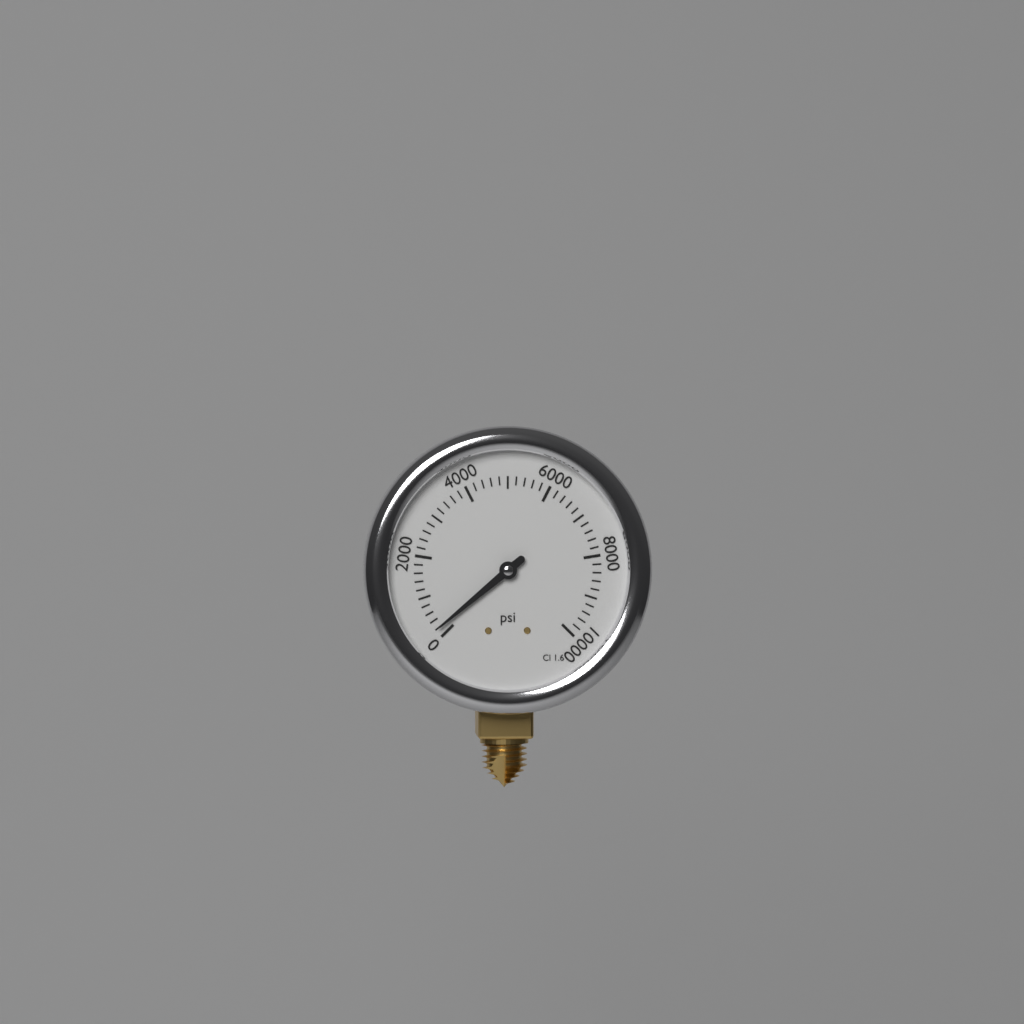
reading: 200 psi
